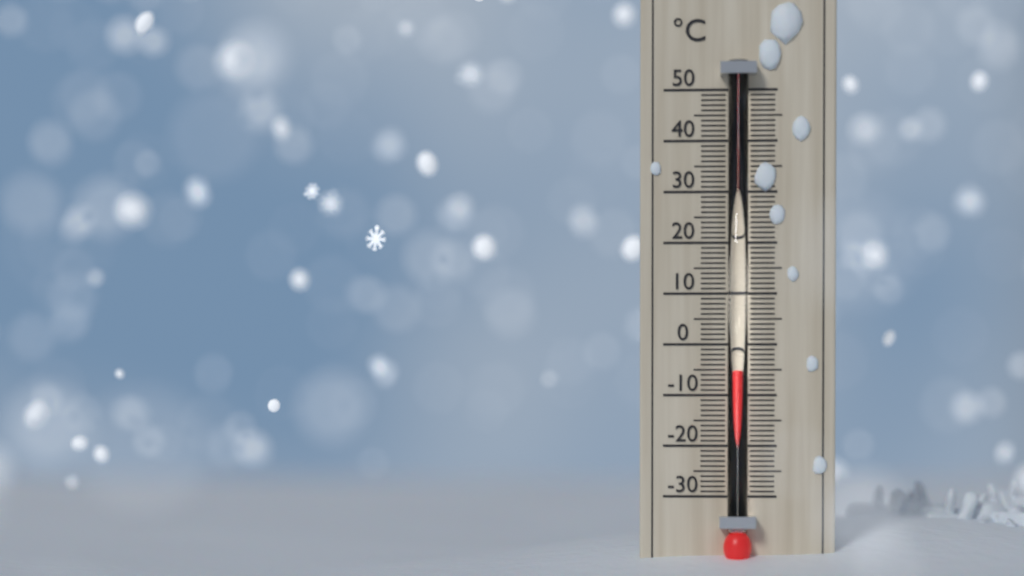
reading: -5 °C
